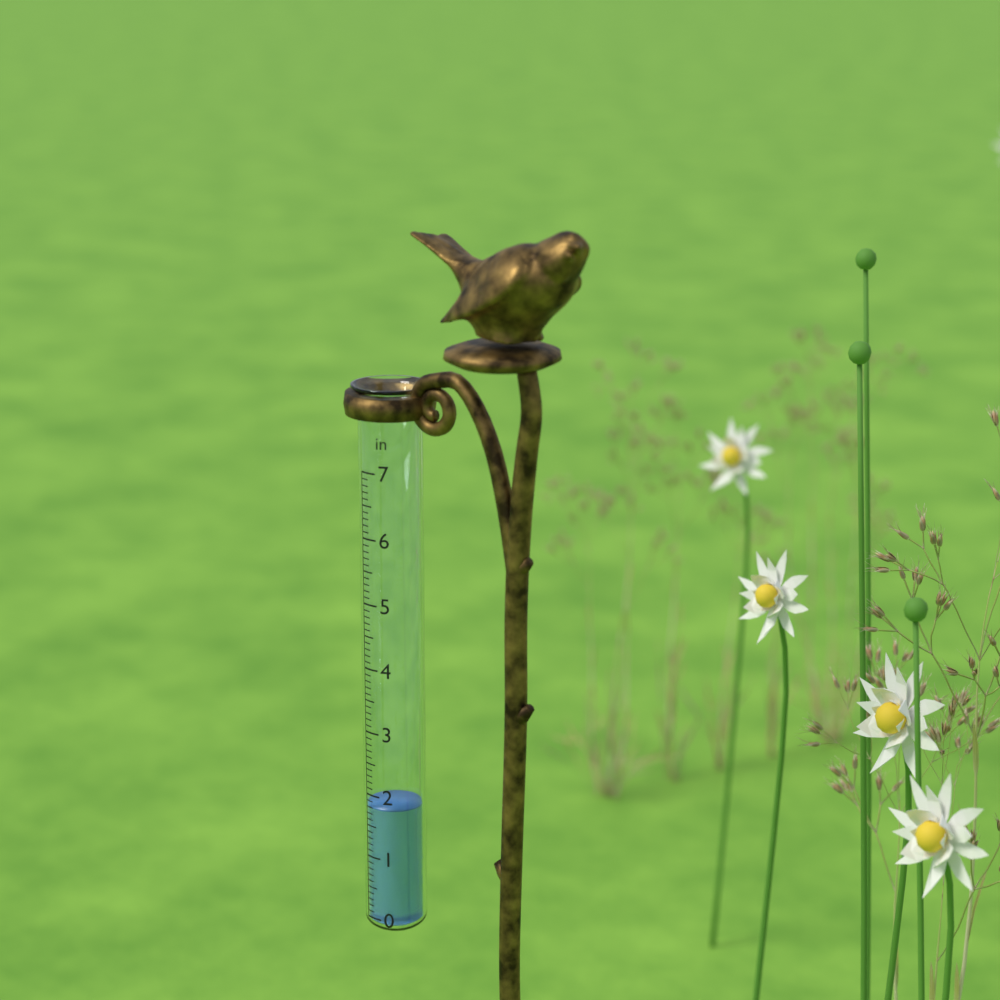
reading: 1.8 in
